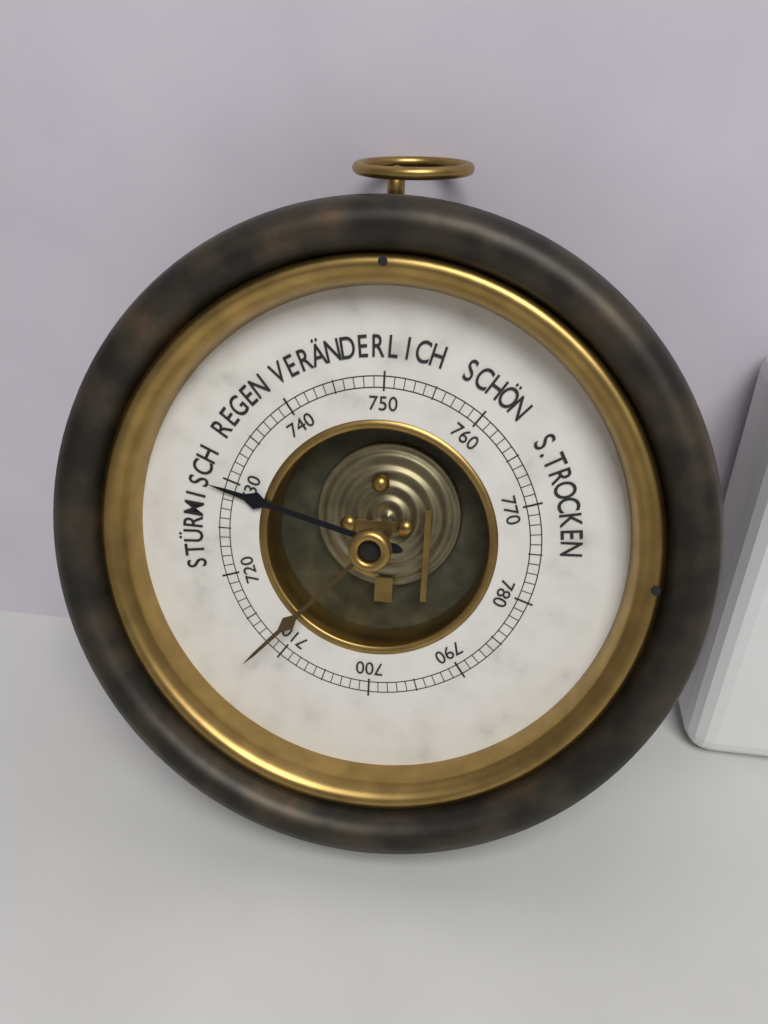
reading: 729 mmHg
